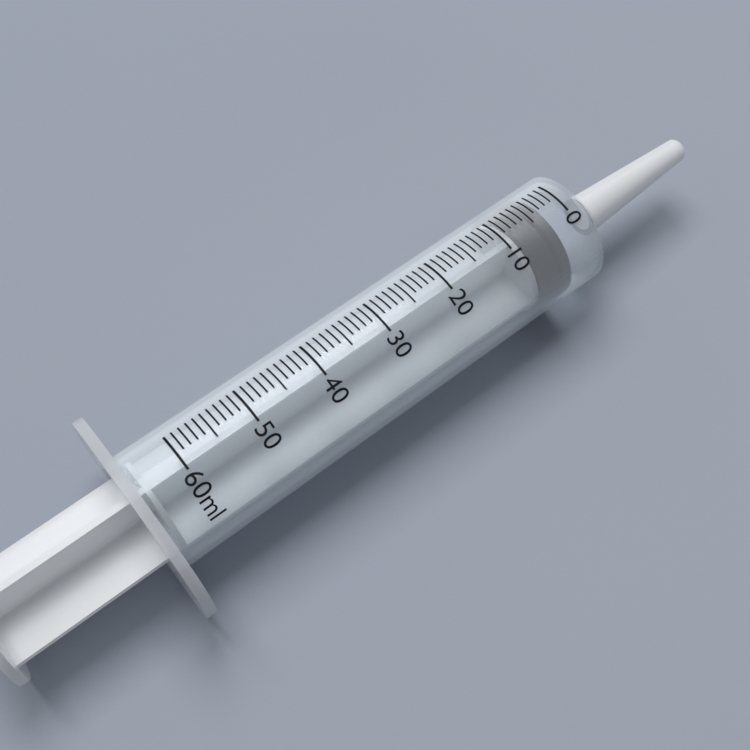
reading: 3 ml
